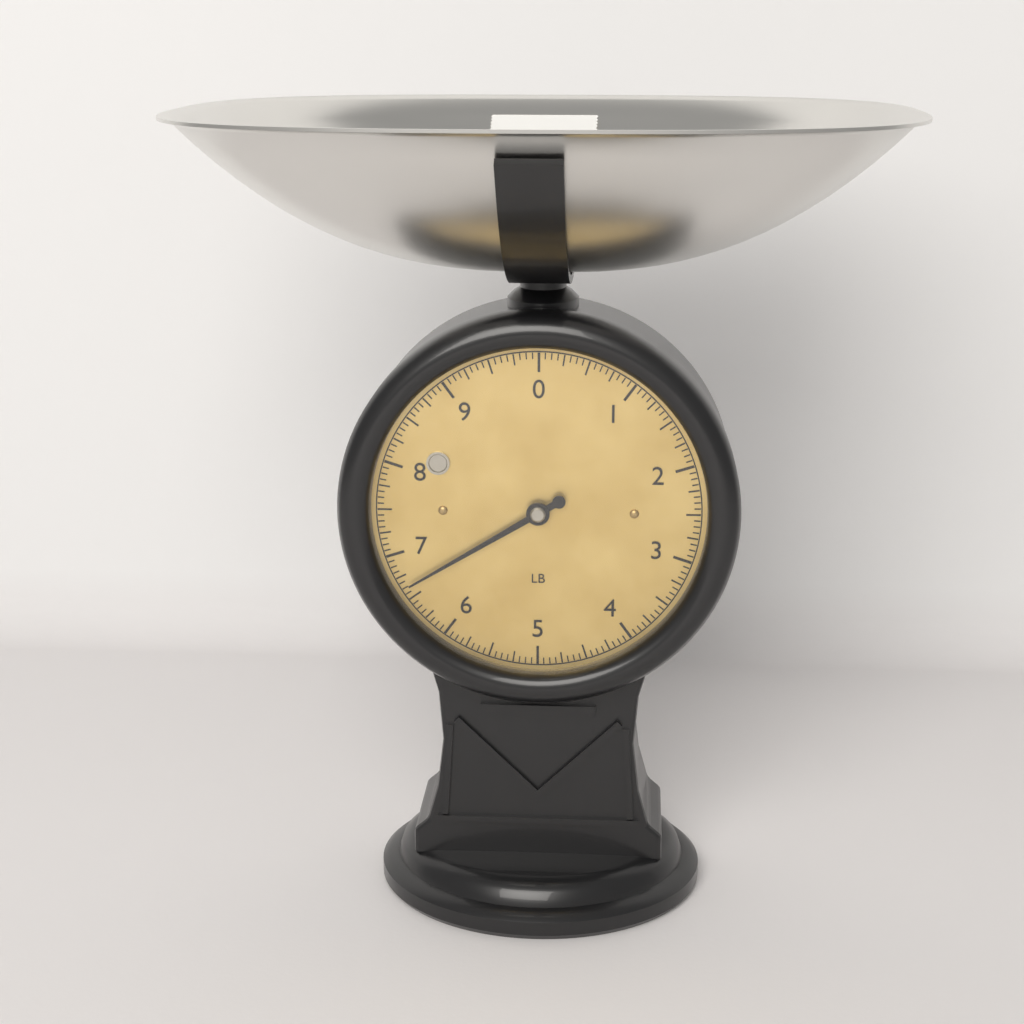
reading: 6.6250 lb
